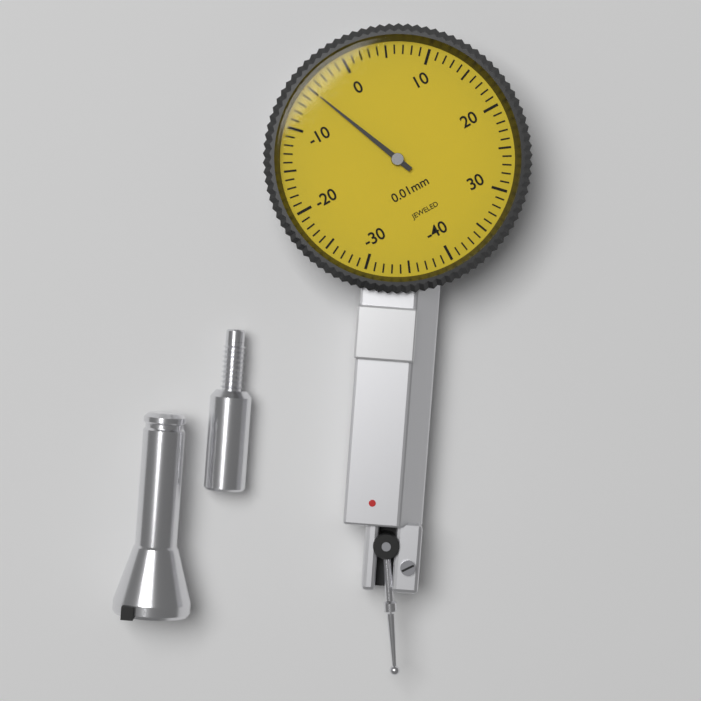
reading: -5 0.01mm
